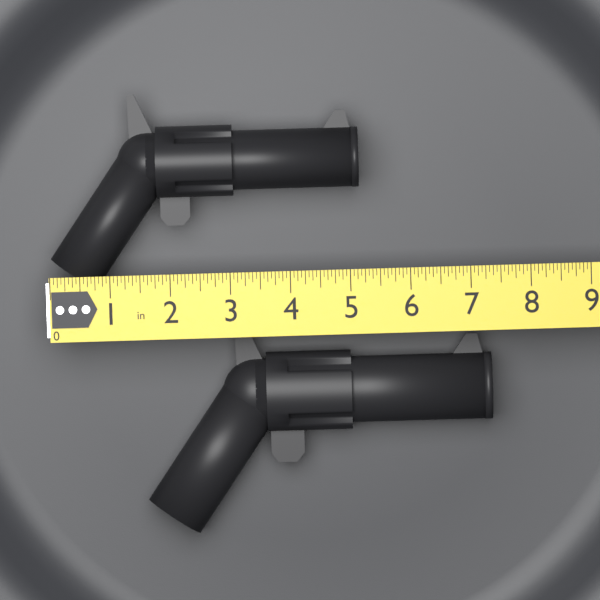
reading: 5.1875 in
